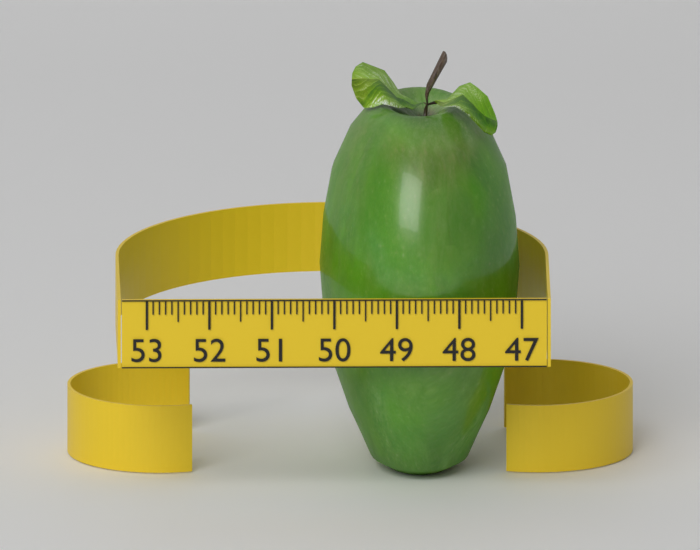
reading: 50.2 (no unit)
